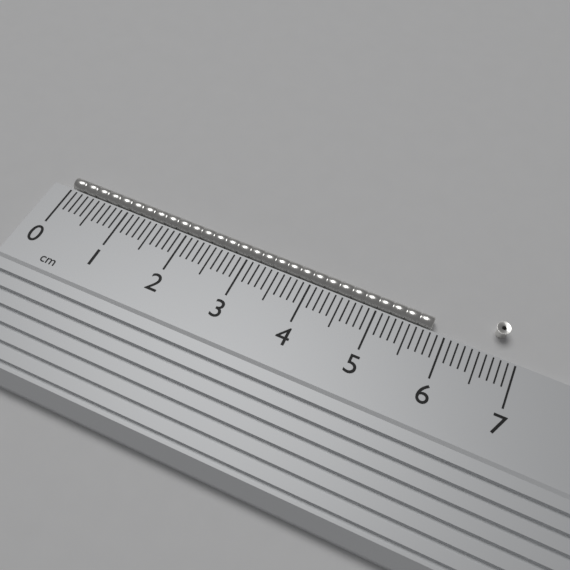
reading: 5.8 cm
